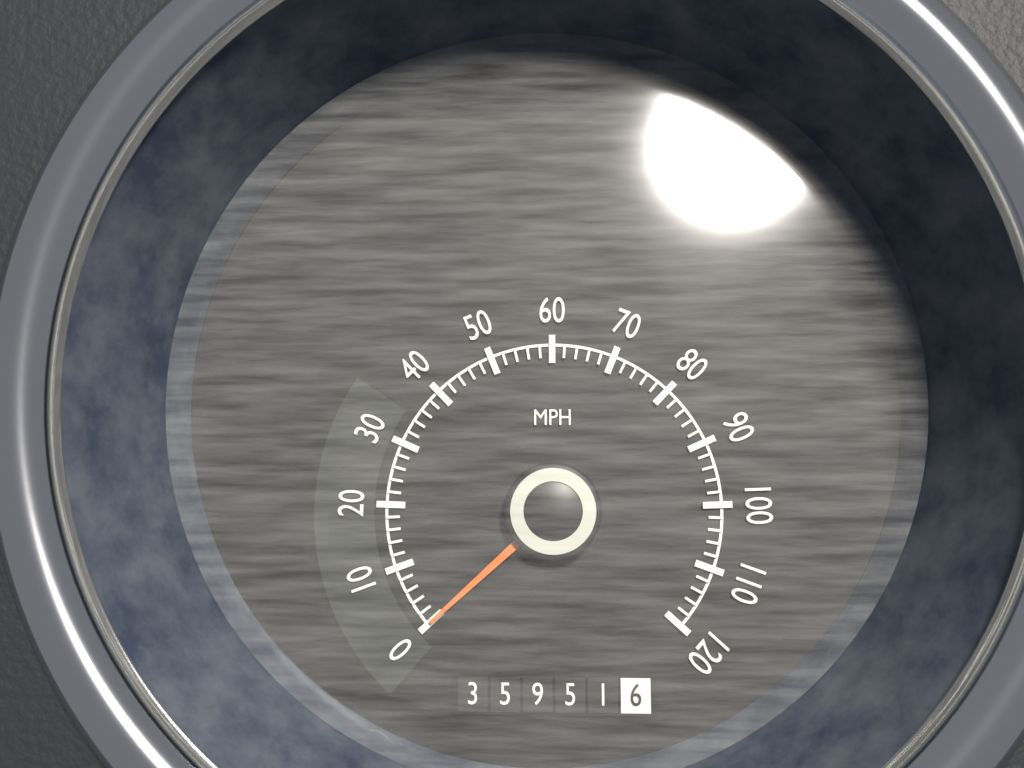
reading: 0 MPH
